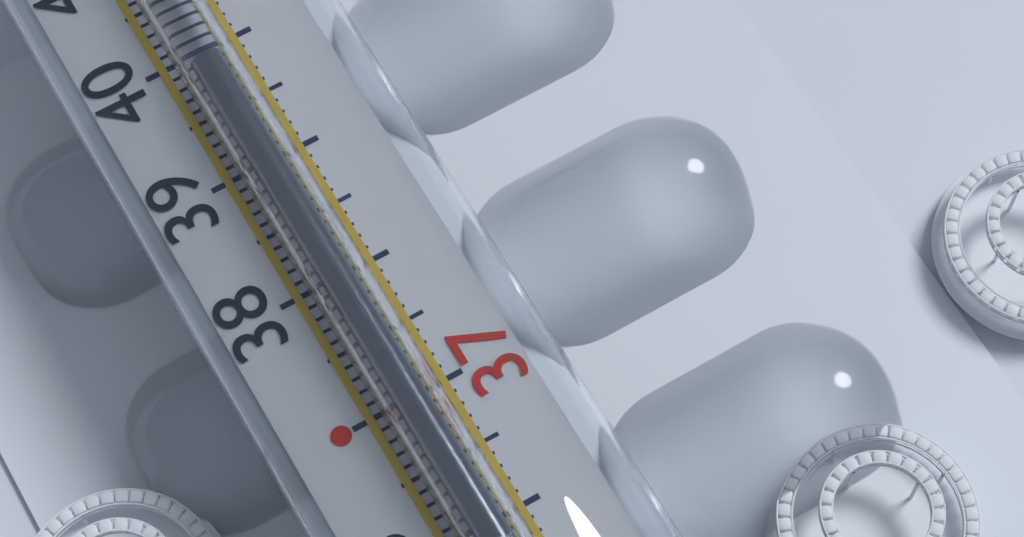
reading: 39.8 °C
